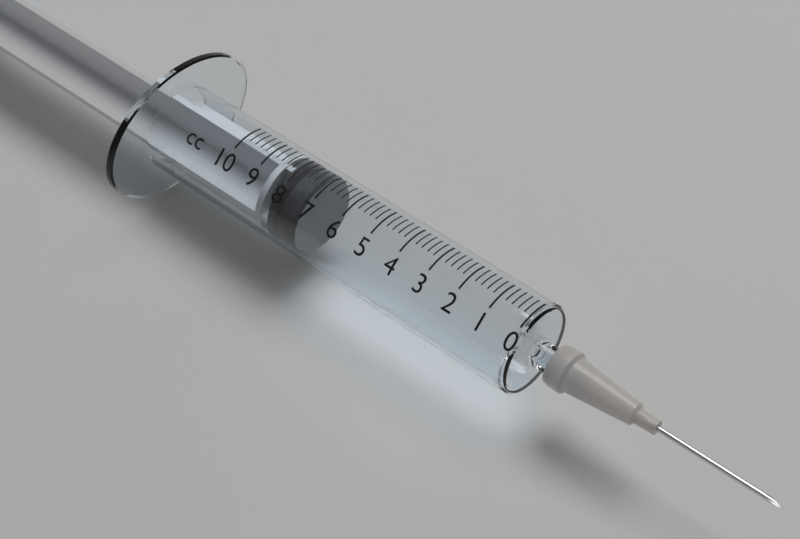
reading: 7.2 cc
